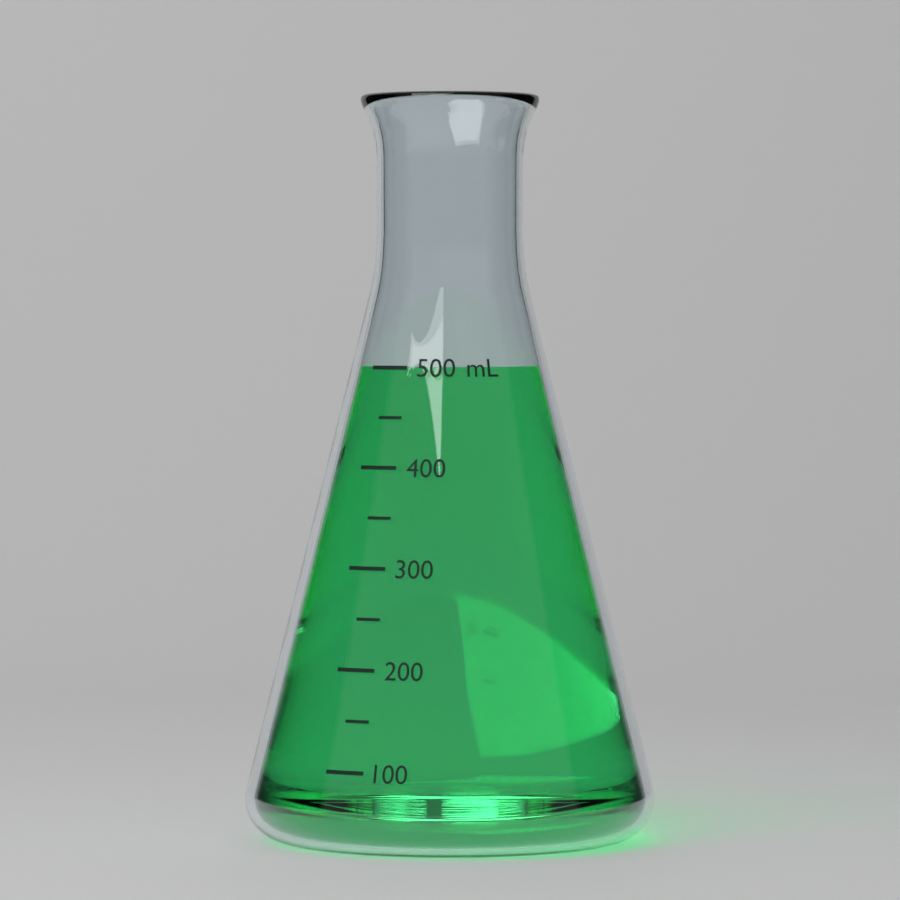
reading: 500 mL
